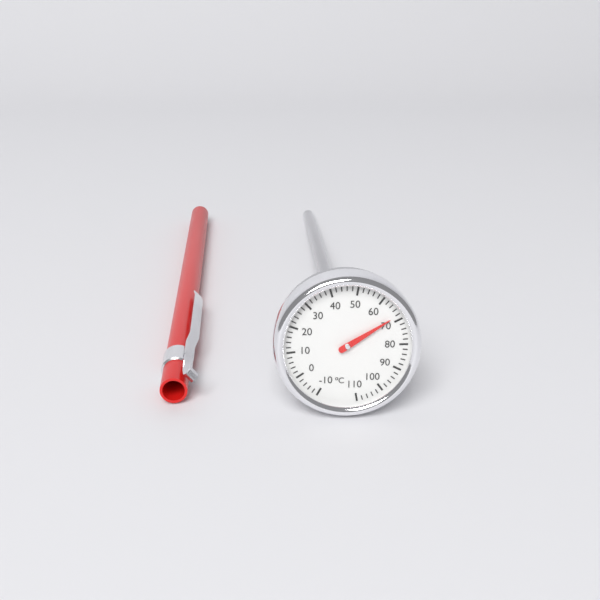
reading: 68 °C
